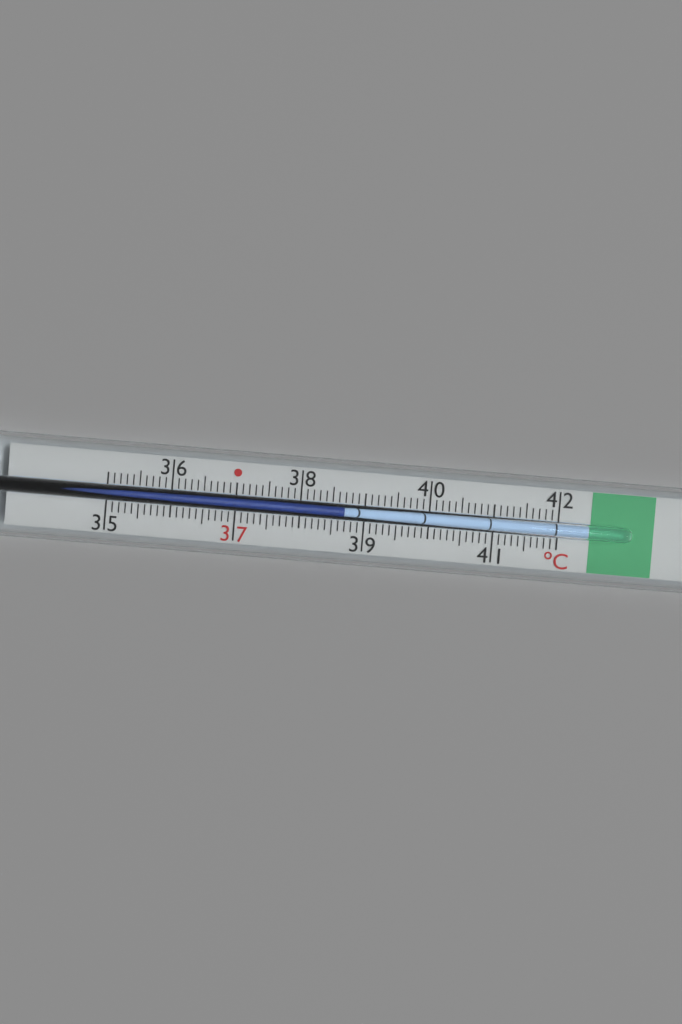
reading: 38.7 °C
